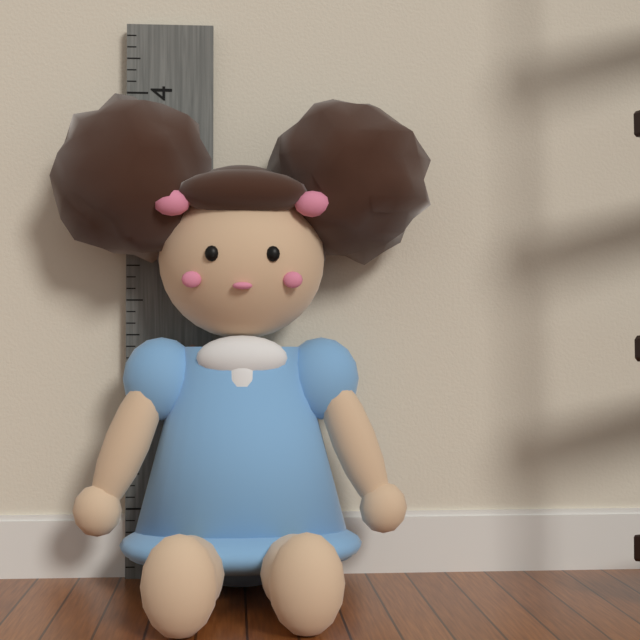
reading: 3.916667 (no unit)
